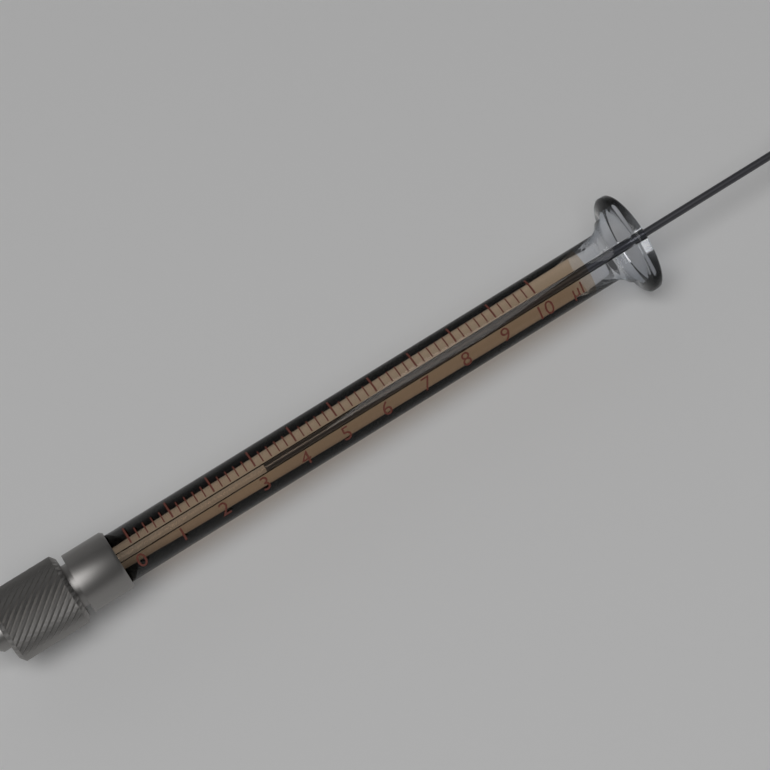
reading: 3.2 µl
